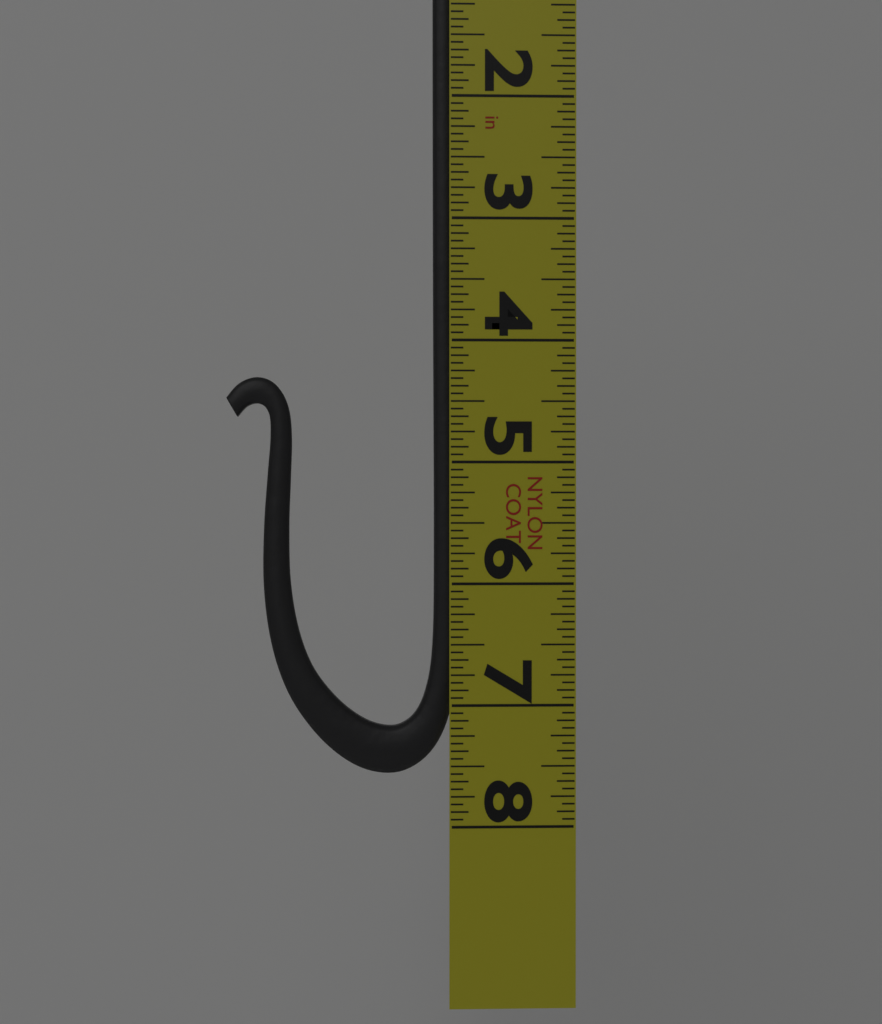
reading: 7.5625 in
